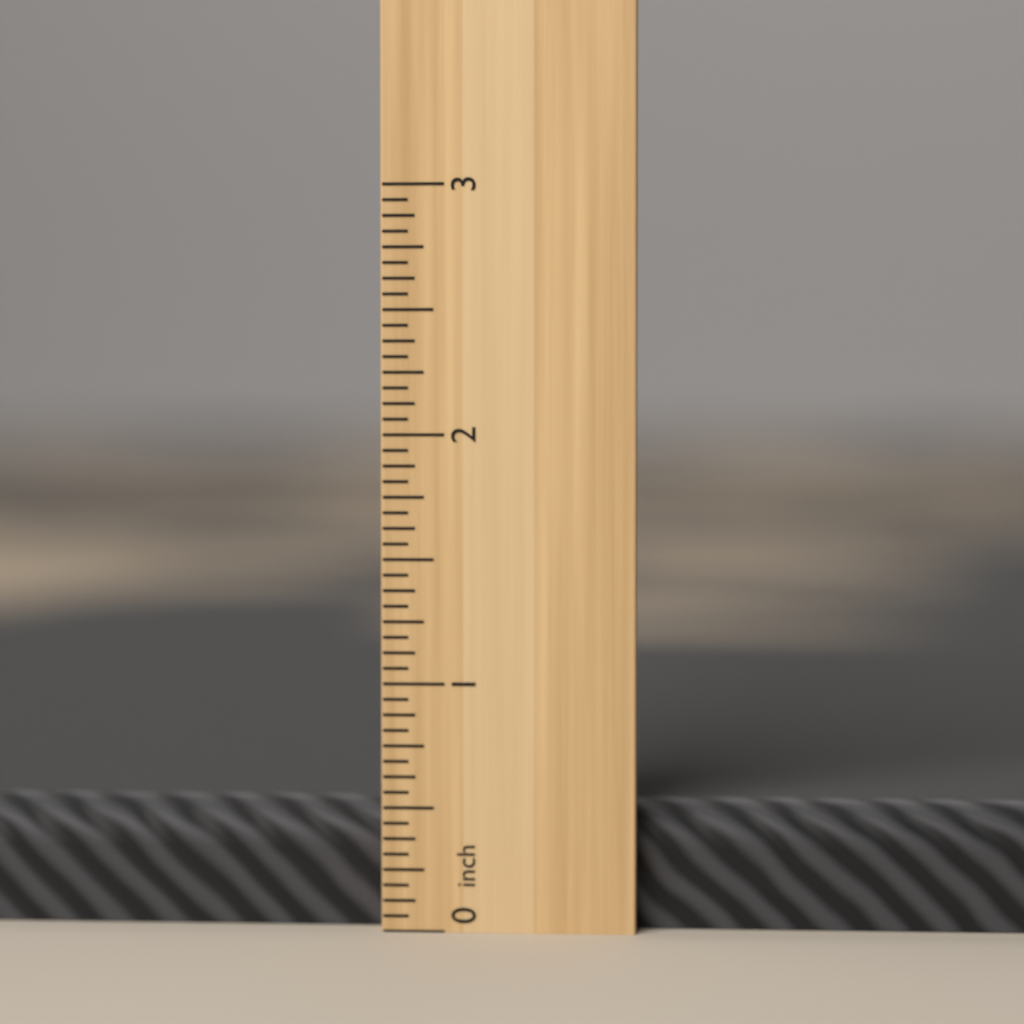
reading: 0.5000 inch
